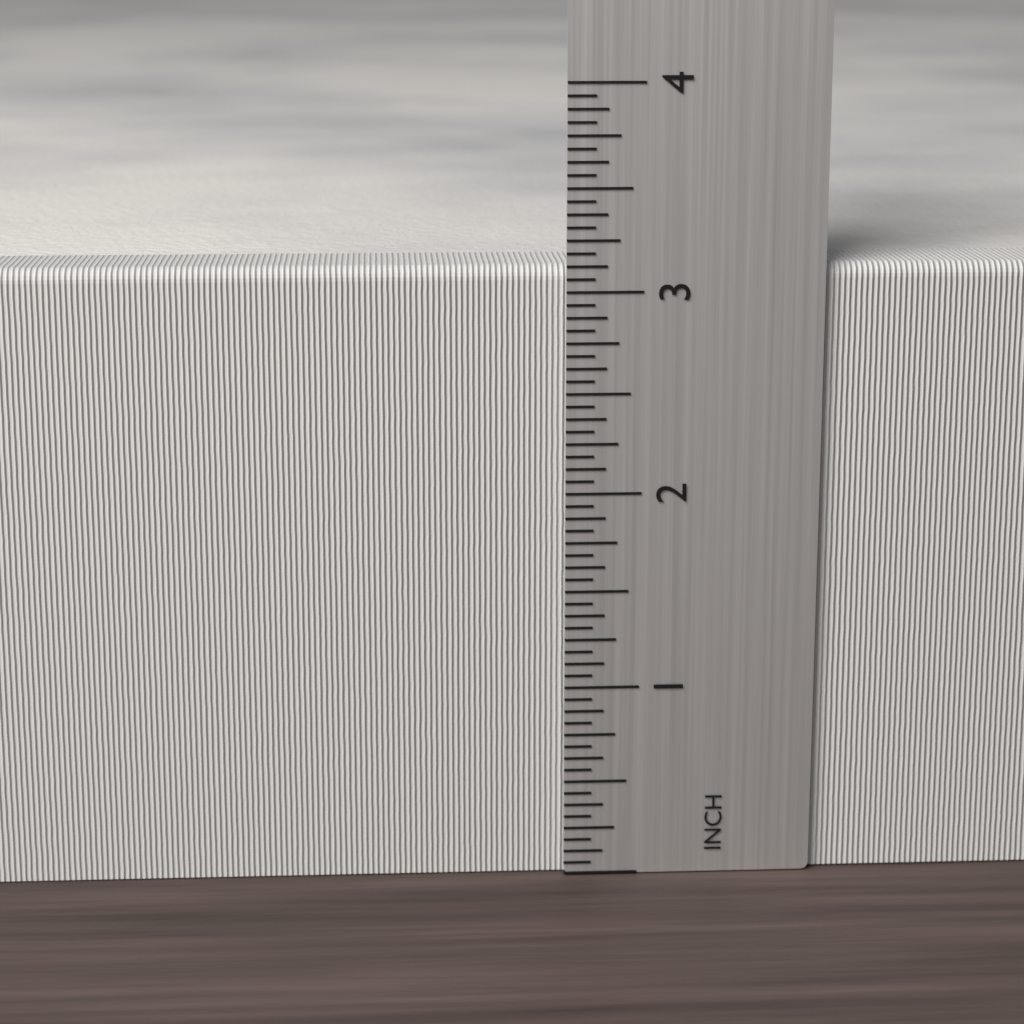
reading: 3.1250 inch
